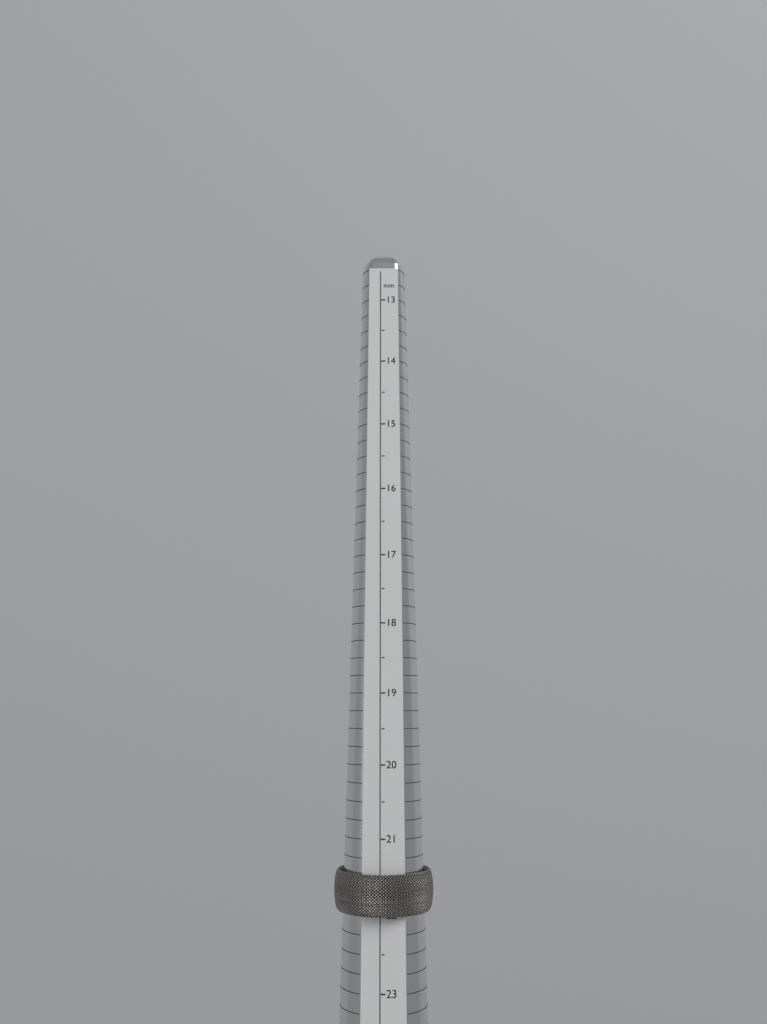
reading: 22.0 mm
